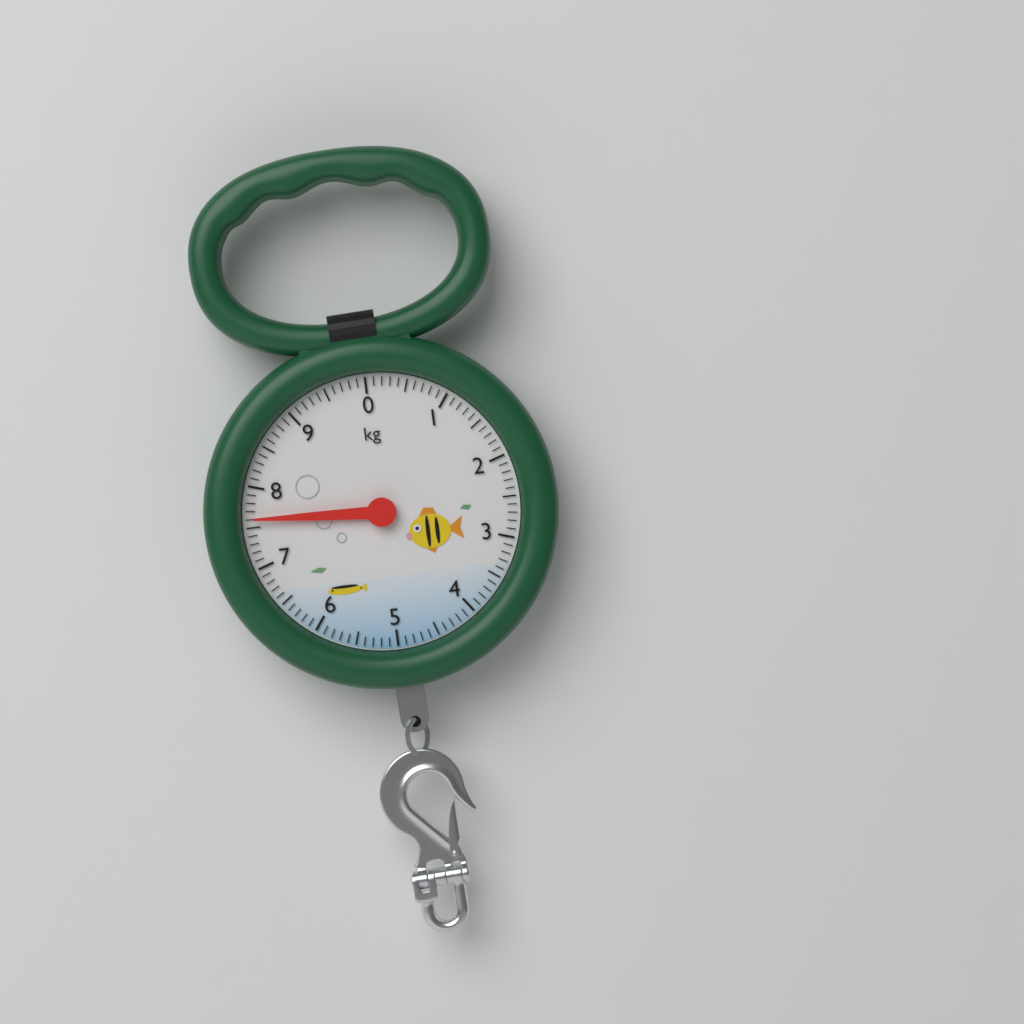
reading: 7.6 kg
